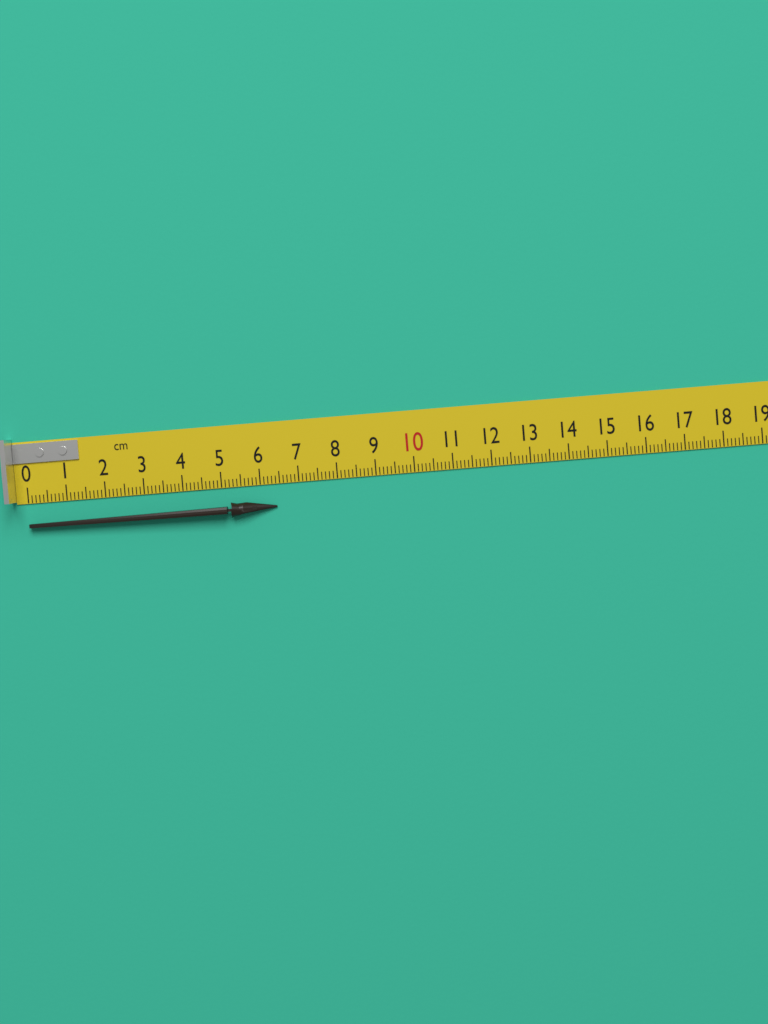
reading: 6.4 cm
